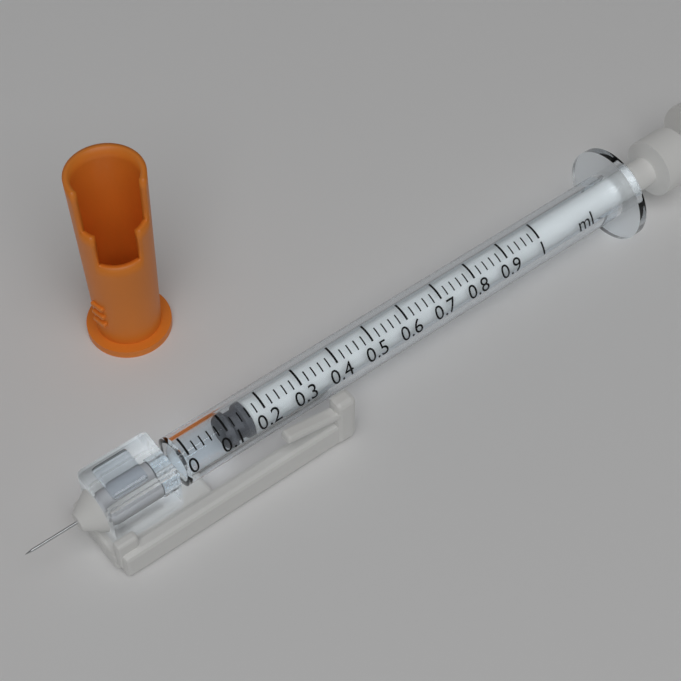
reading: 0.10 ml
